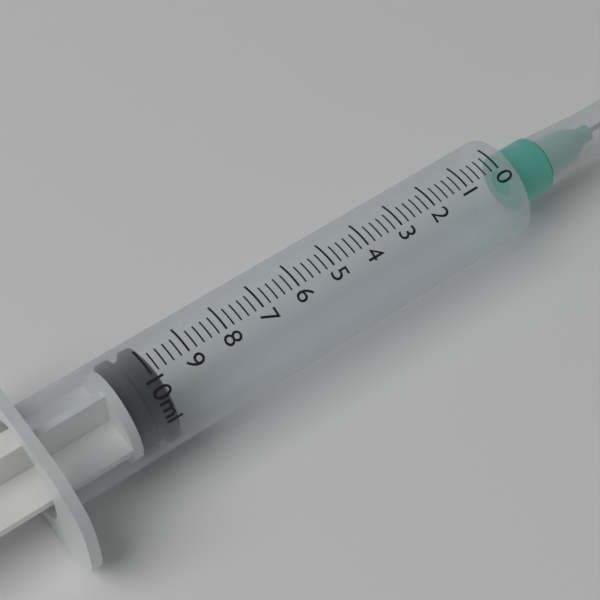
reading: 9.8 ml
